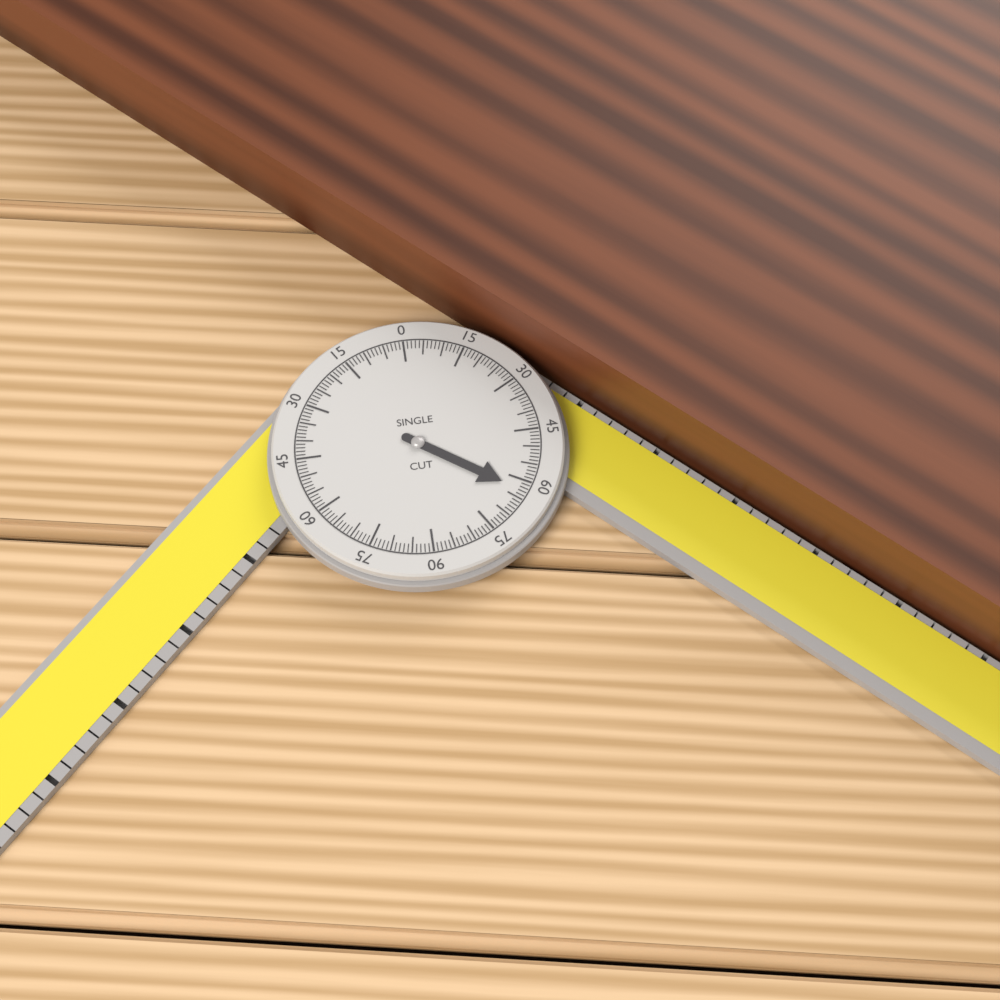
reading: 63 °
